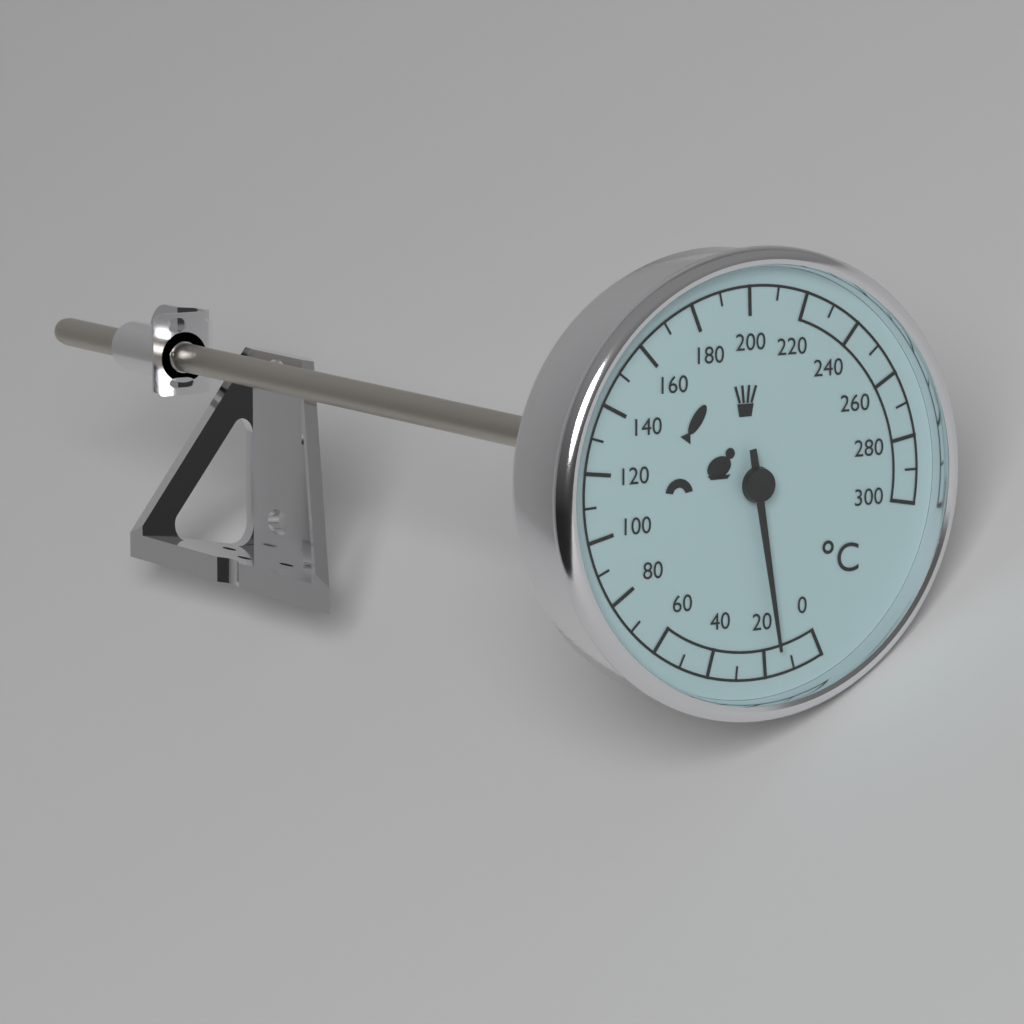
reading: 15 °C
